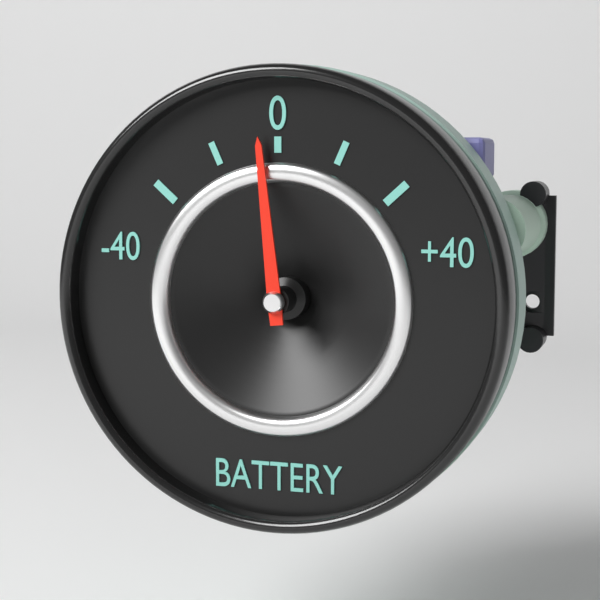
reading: -5 (no unit)
